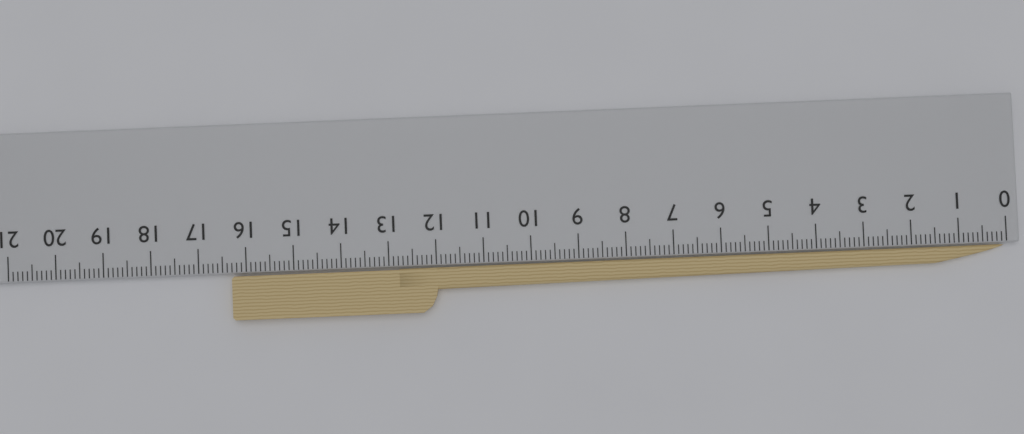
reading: 16.3 cm
